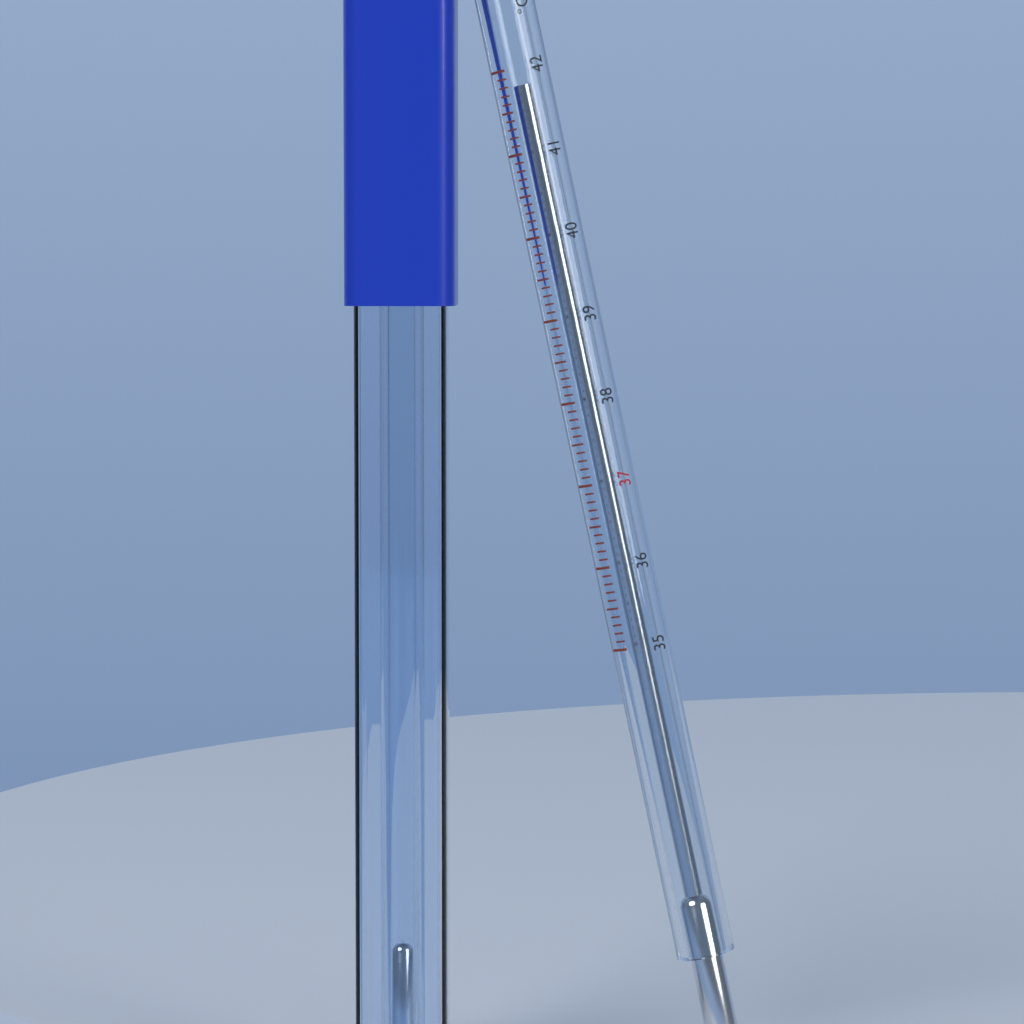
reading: 41.8 °C
